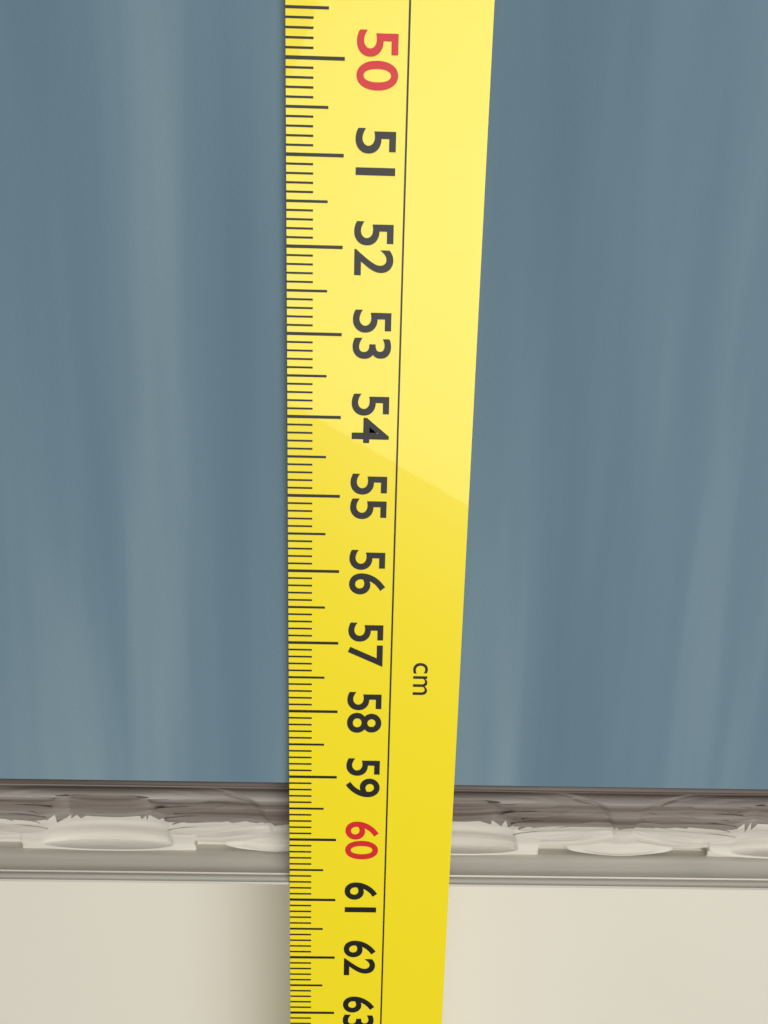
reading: 60.8 cm
